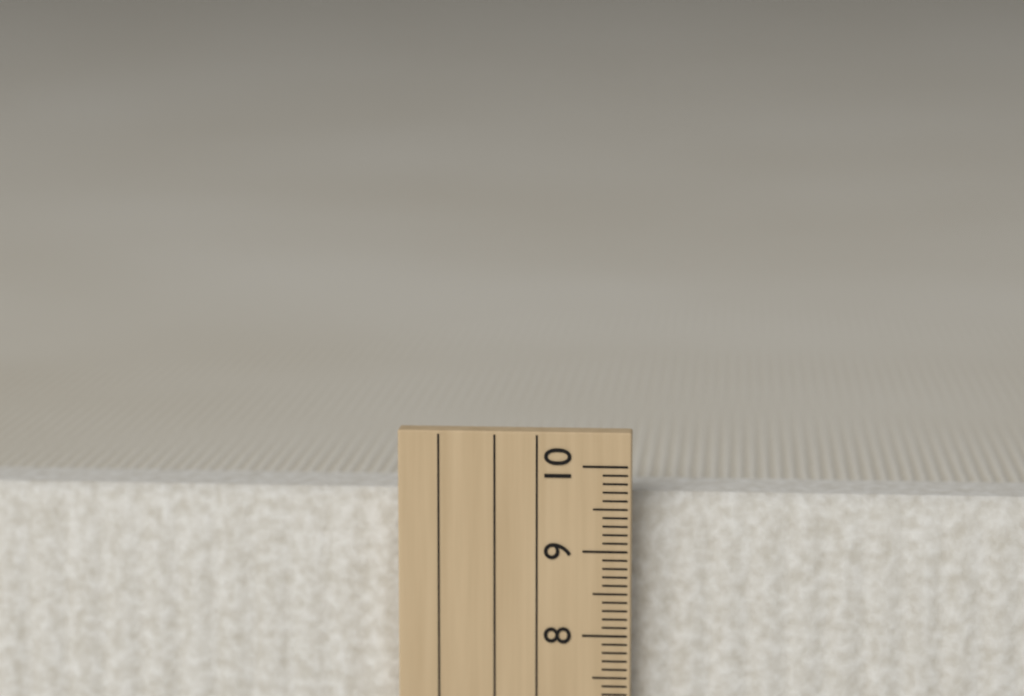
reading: 9.6 cm
